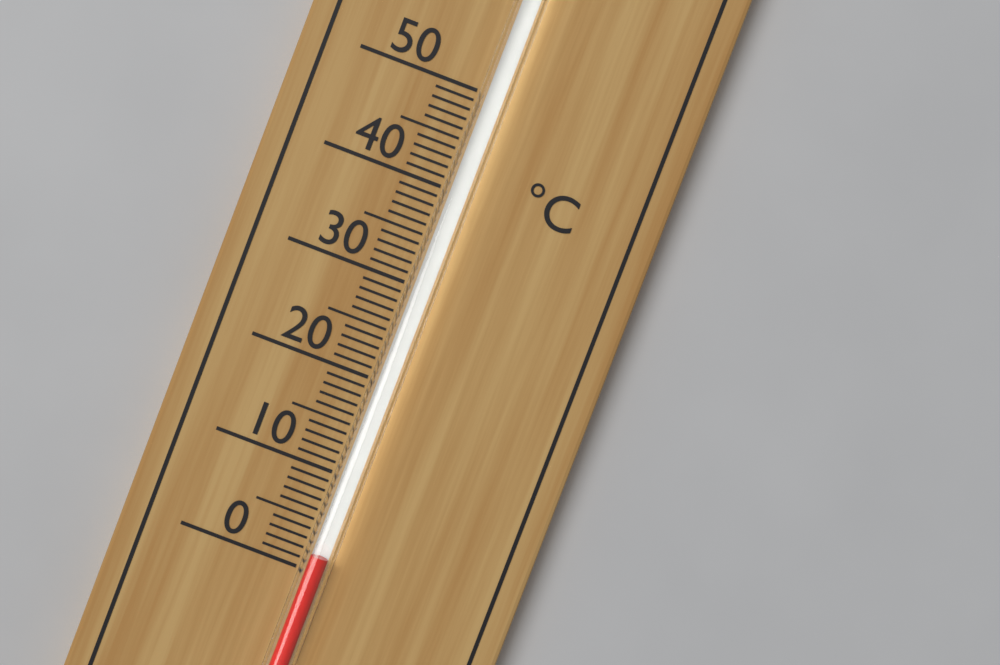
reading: 2 °C
